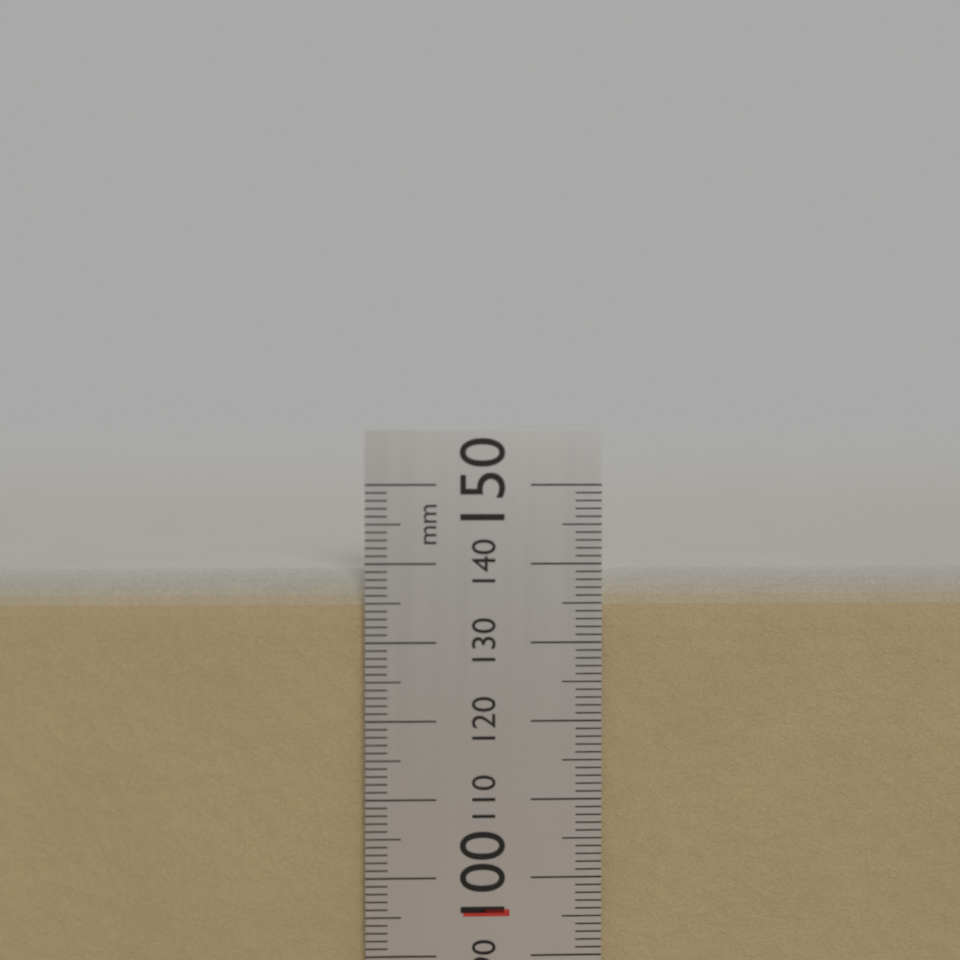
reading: 139 mm
